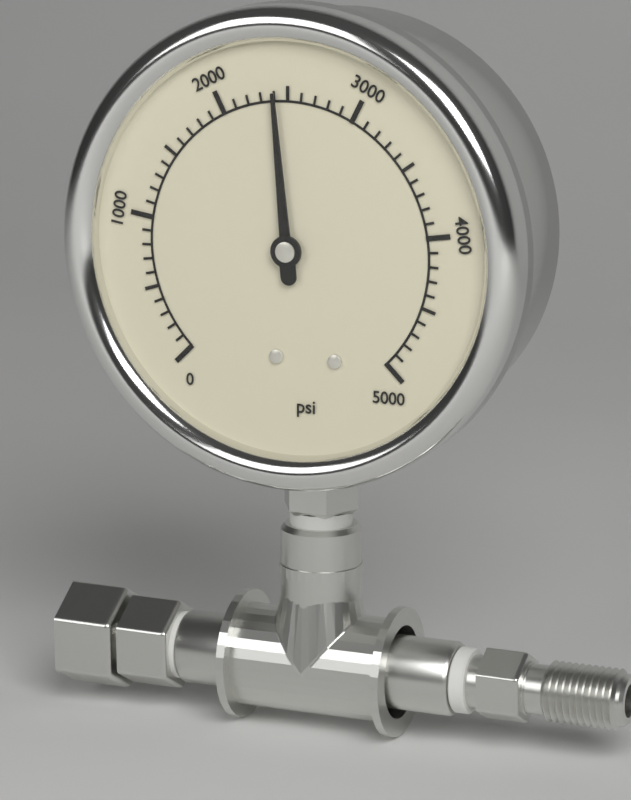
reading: 2400 psi
